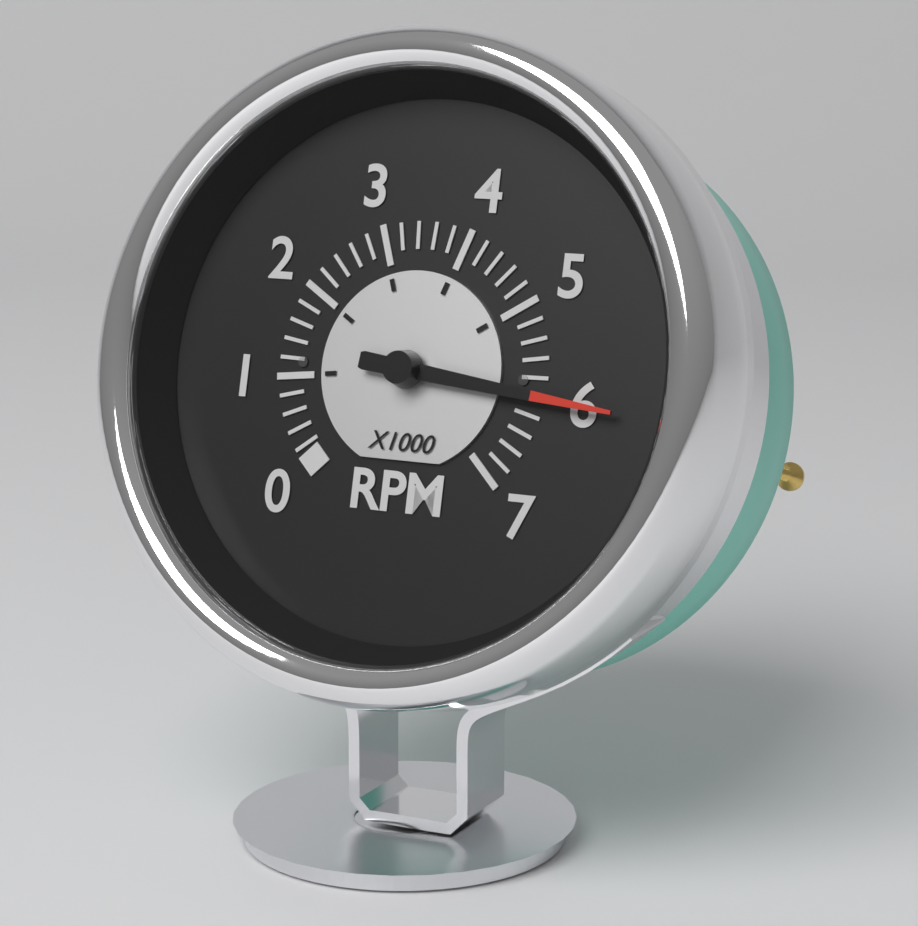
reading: 6000 RPM
